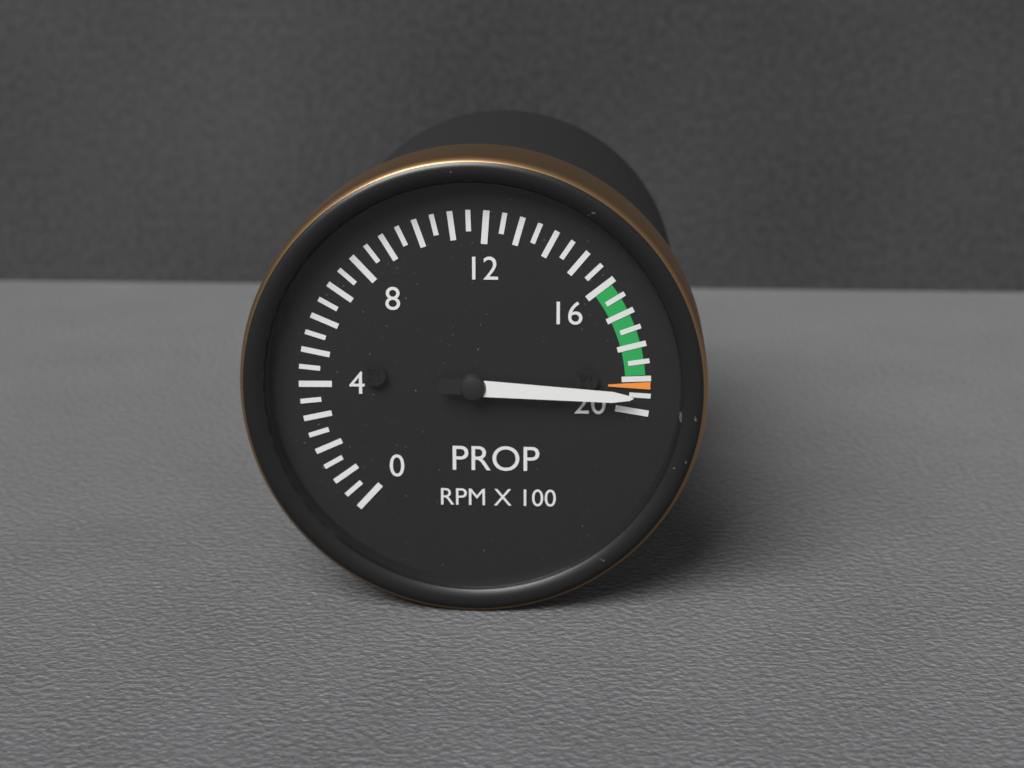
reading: 19.5 RPM X 100
